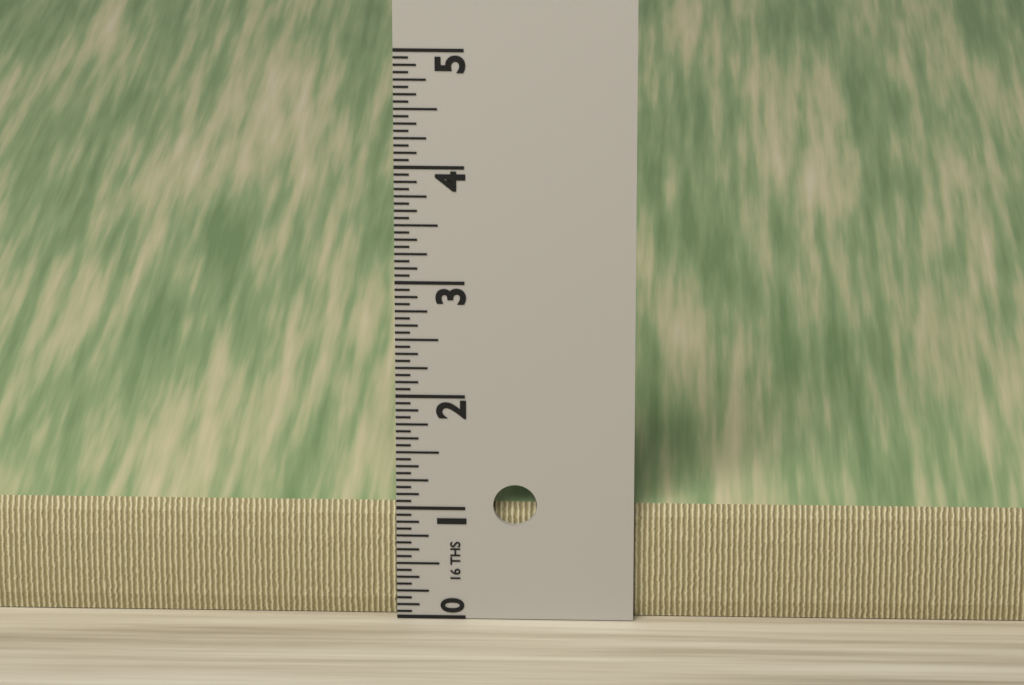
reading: 1.0000 in
